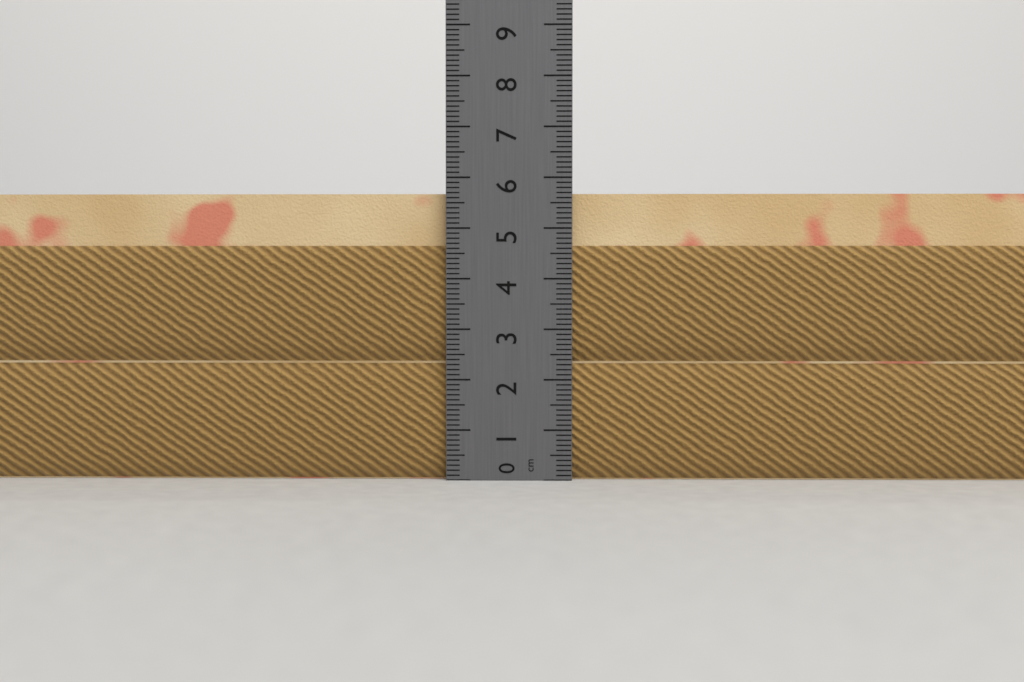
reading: 5.7 cm
